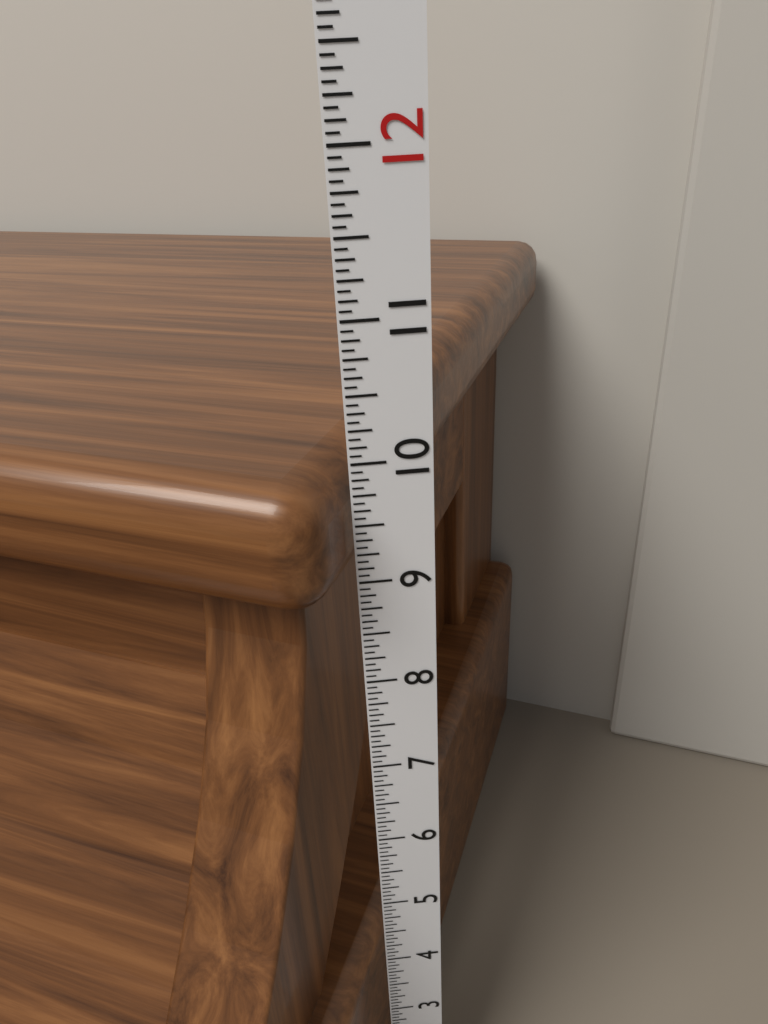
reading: 10.0000 in
